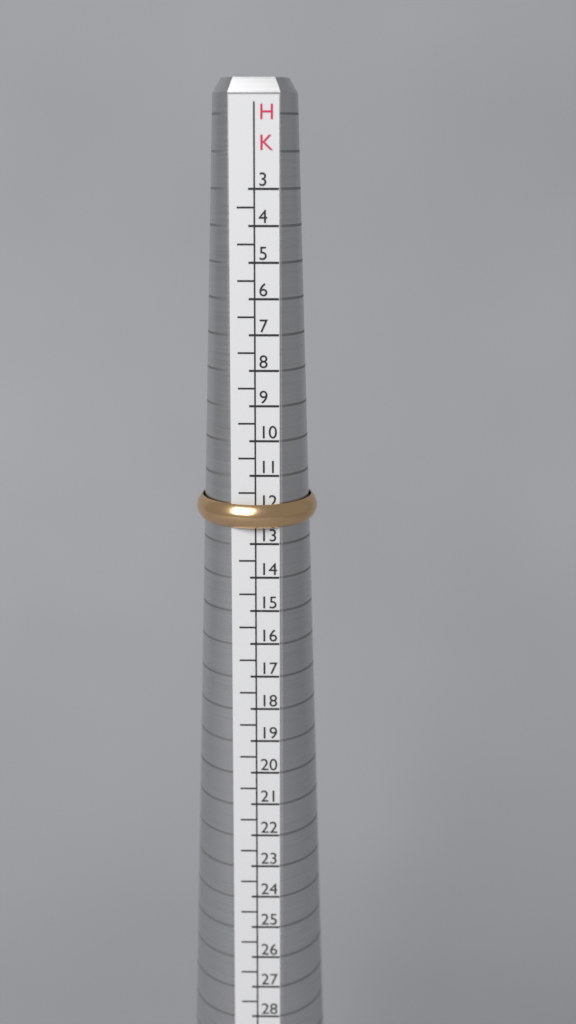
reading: 12.5 HK
